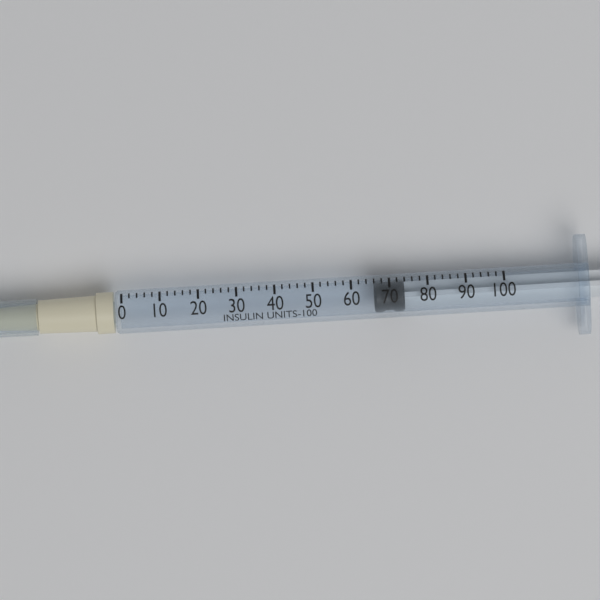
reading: 66 units
